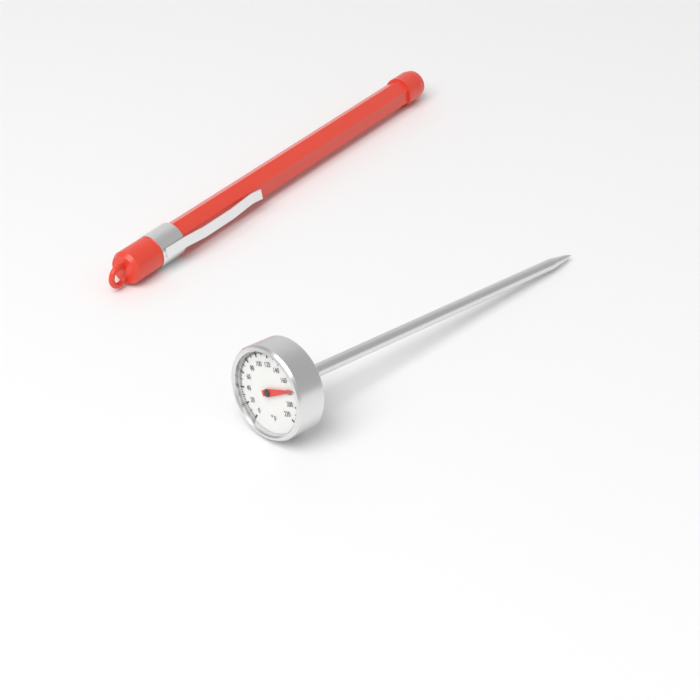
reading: 178 °F
